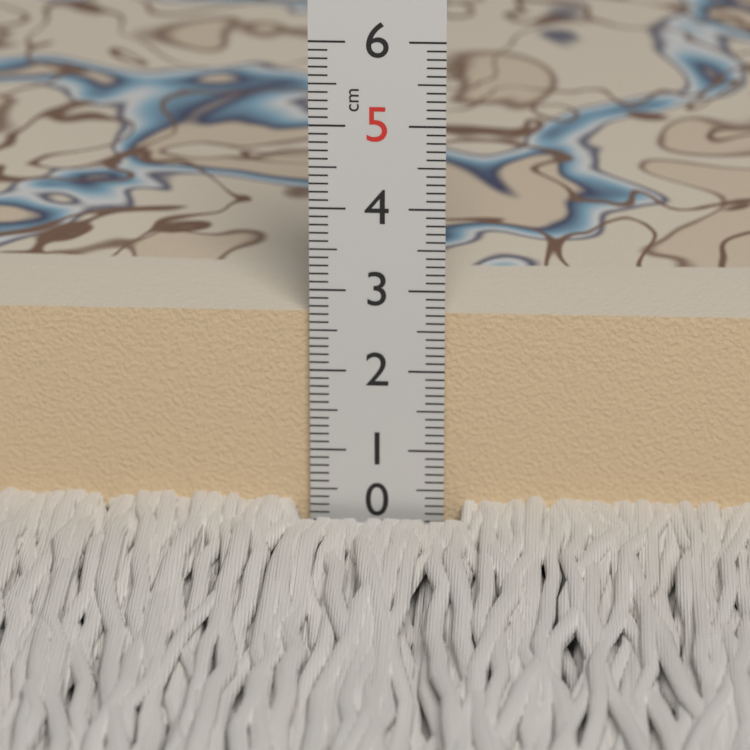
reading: 2.7 cm
